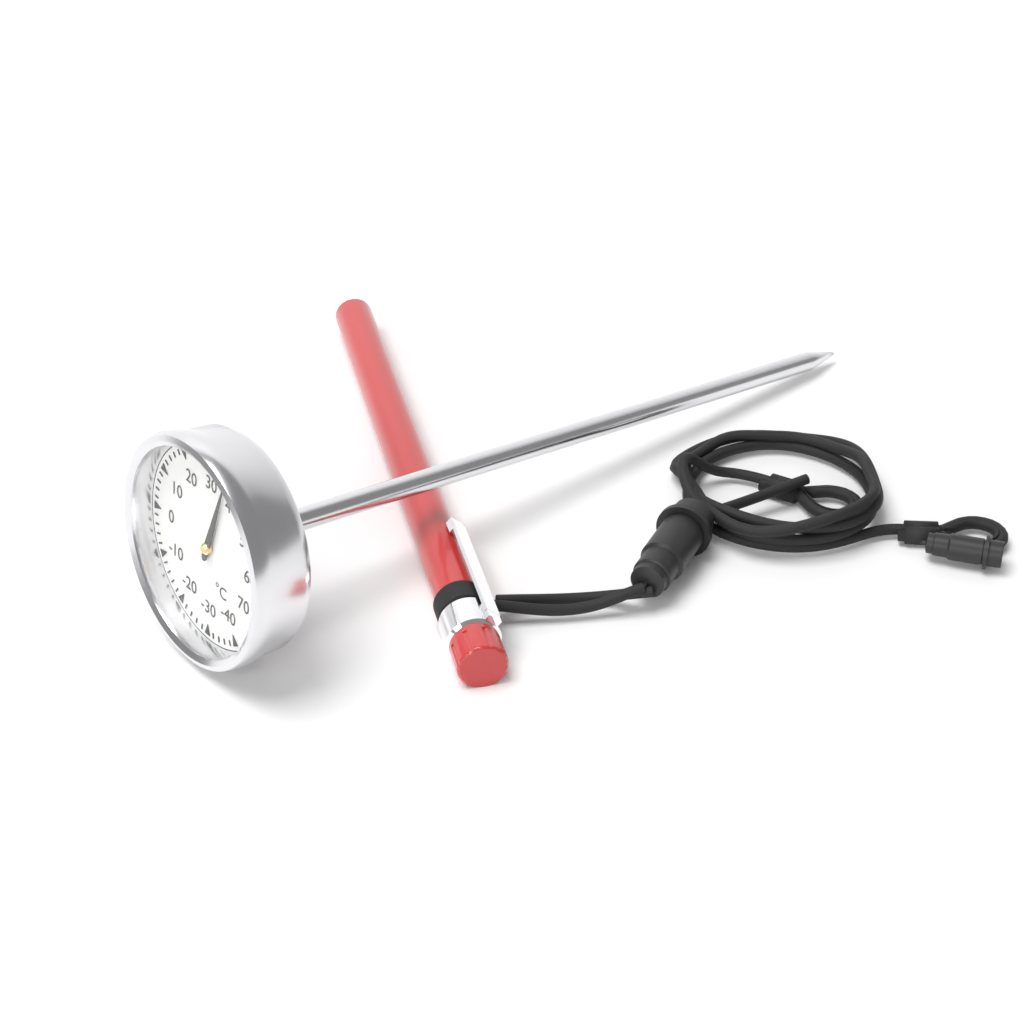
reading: 36 °C
